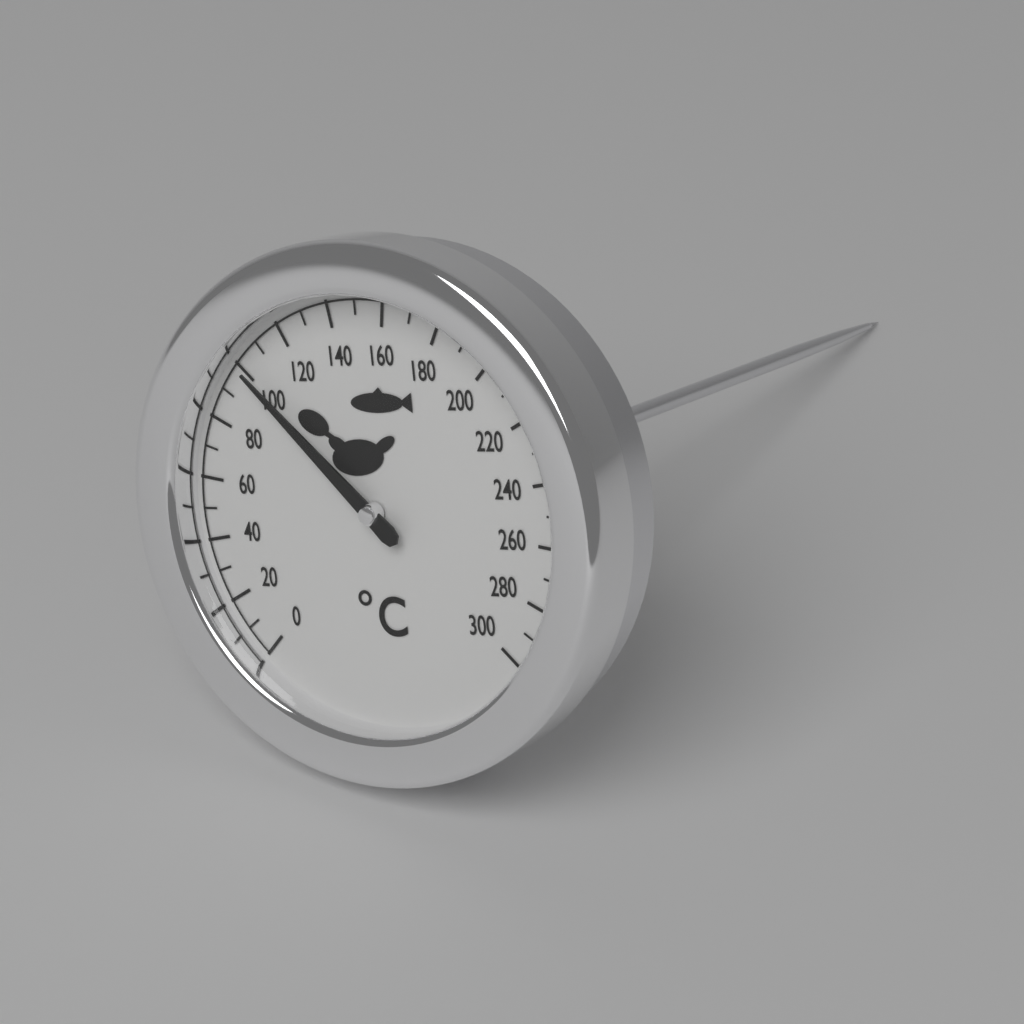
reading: 100 °C
